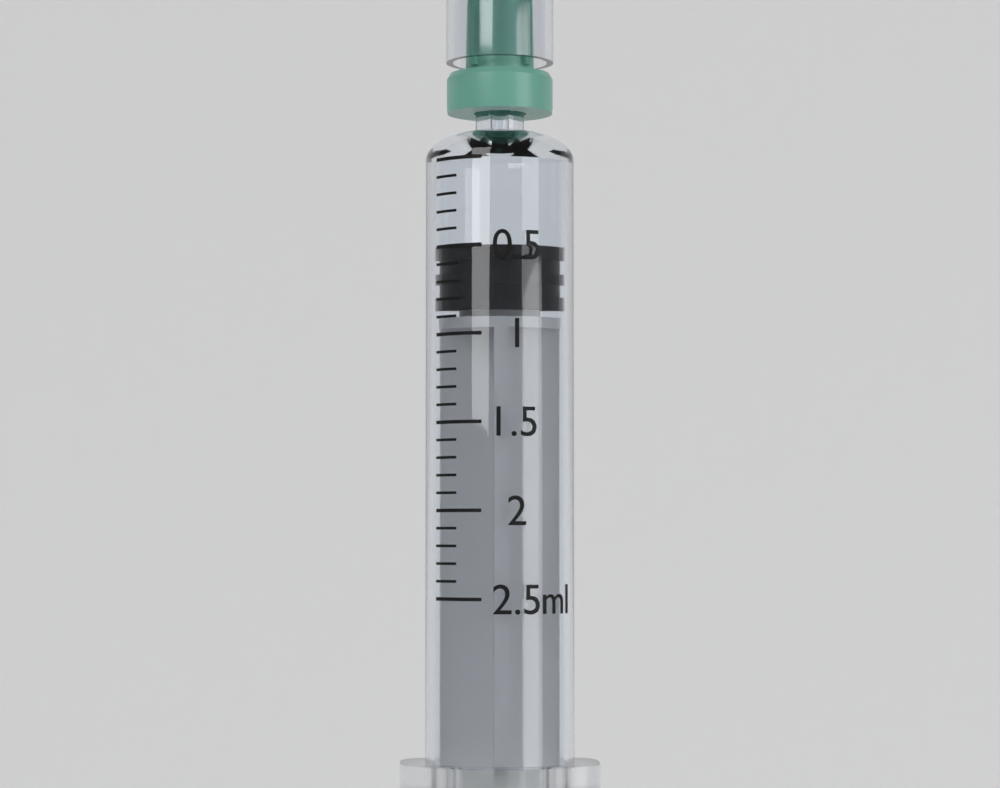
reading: 0.5 ml
